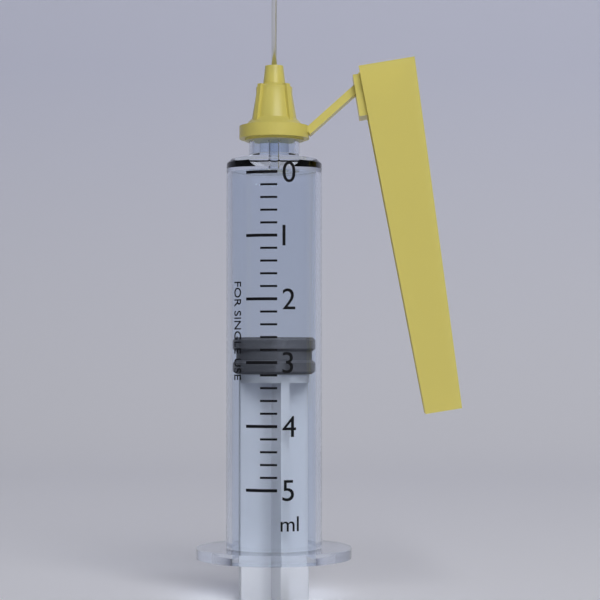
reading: 2.6 ml
